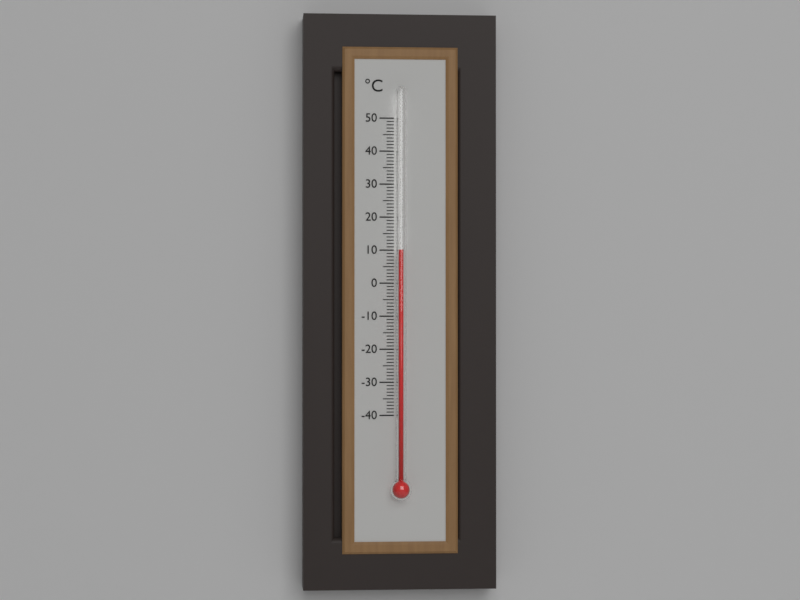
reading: 10 °C
